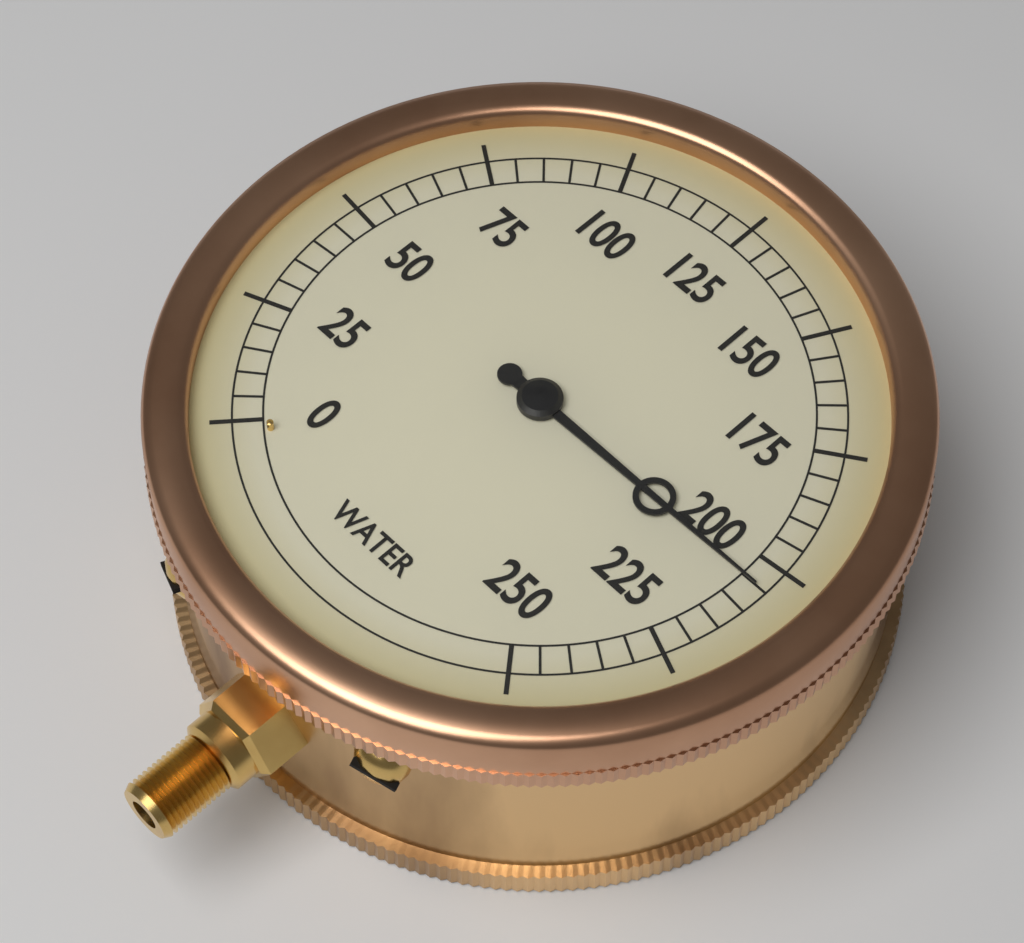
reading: 205 (no unit)
